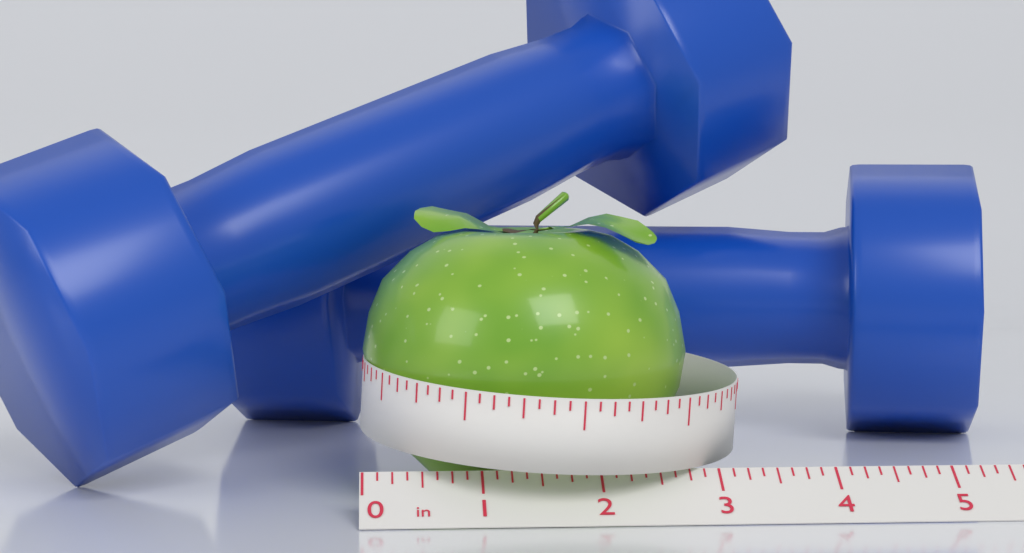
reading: 2.875 in
